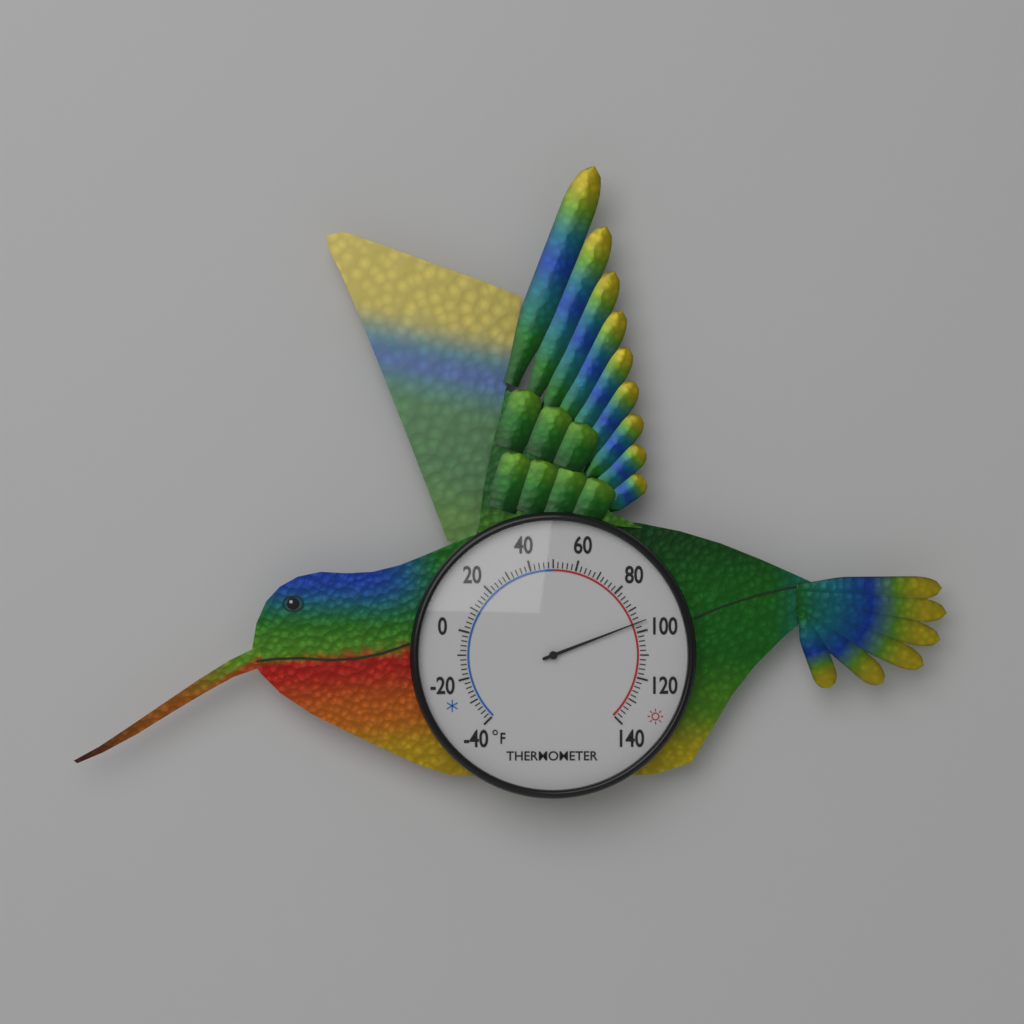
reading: 96 °F
